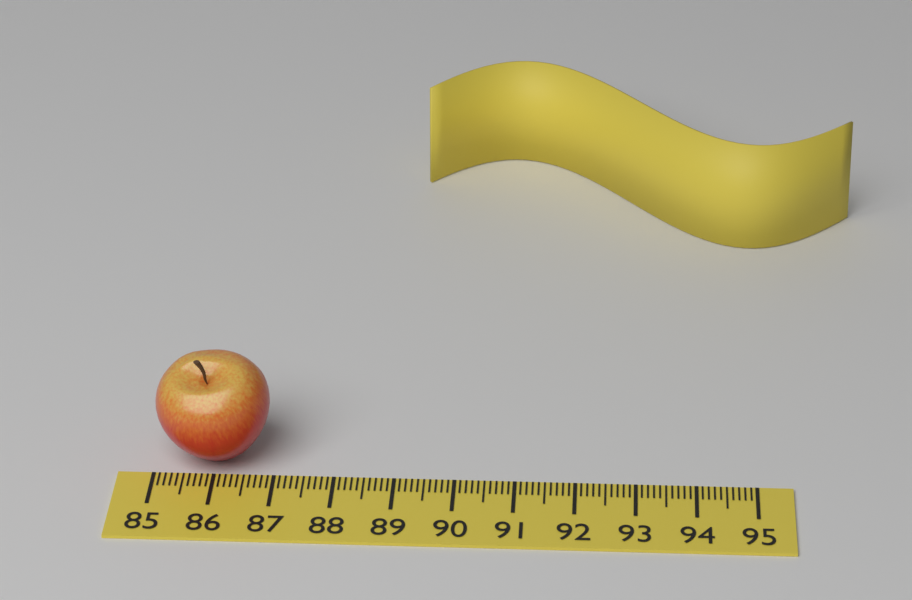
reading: 86.9 (no unit)
